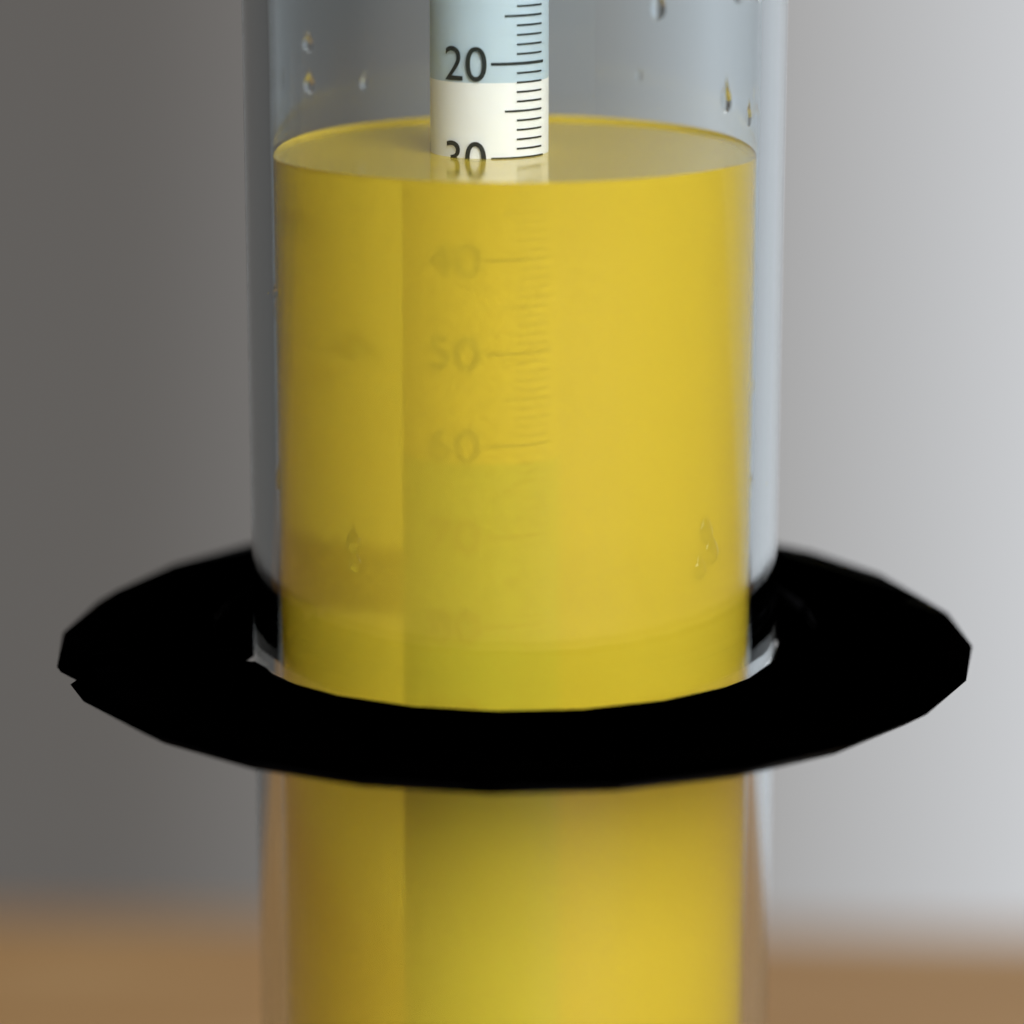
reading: 30 (no unit)
